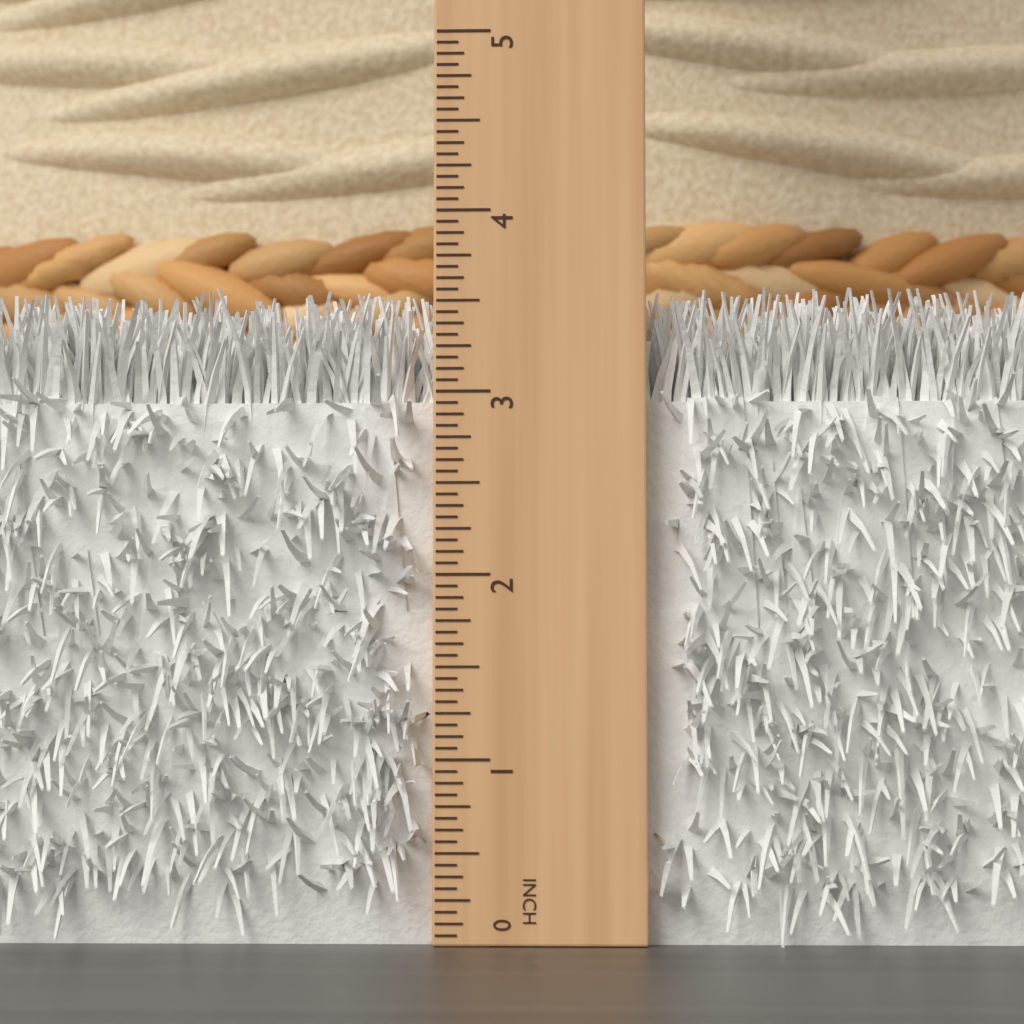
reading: 3.5625 in
